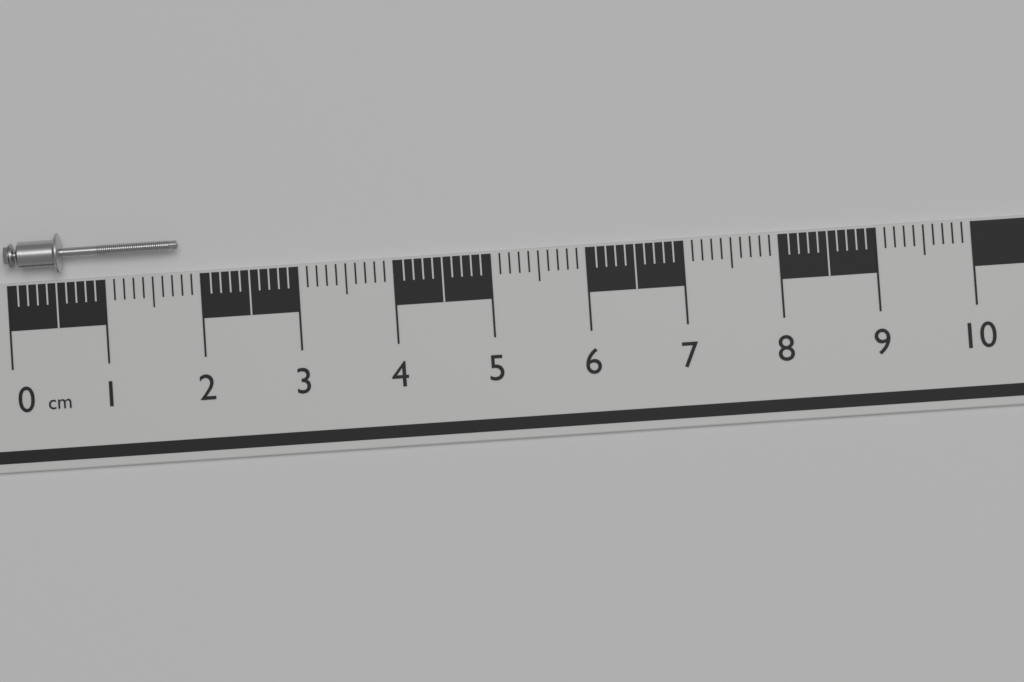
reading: 1.8 cm
